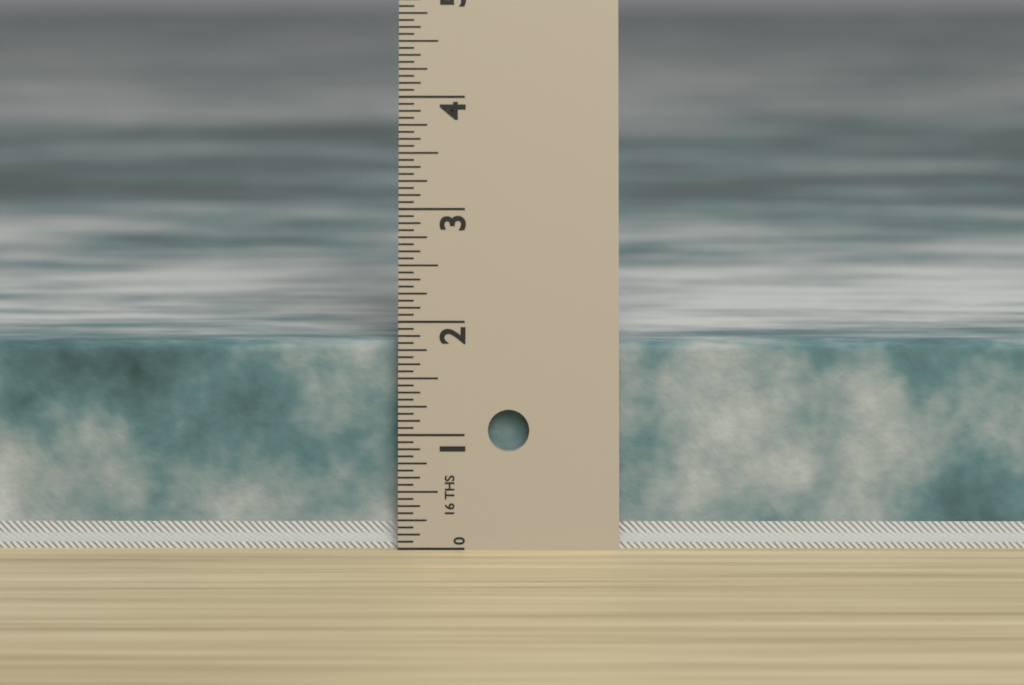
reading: 1.8125 in
